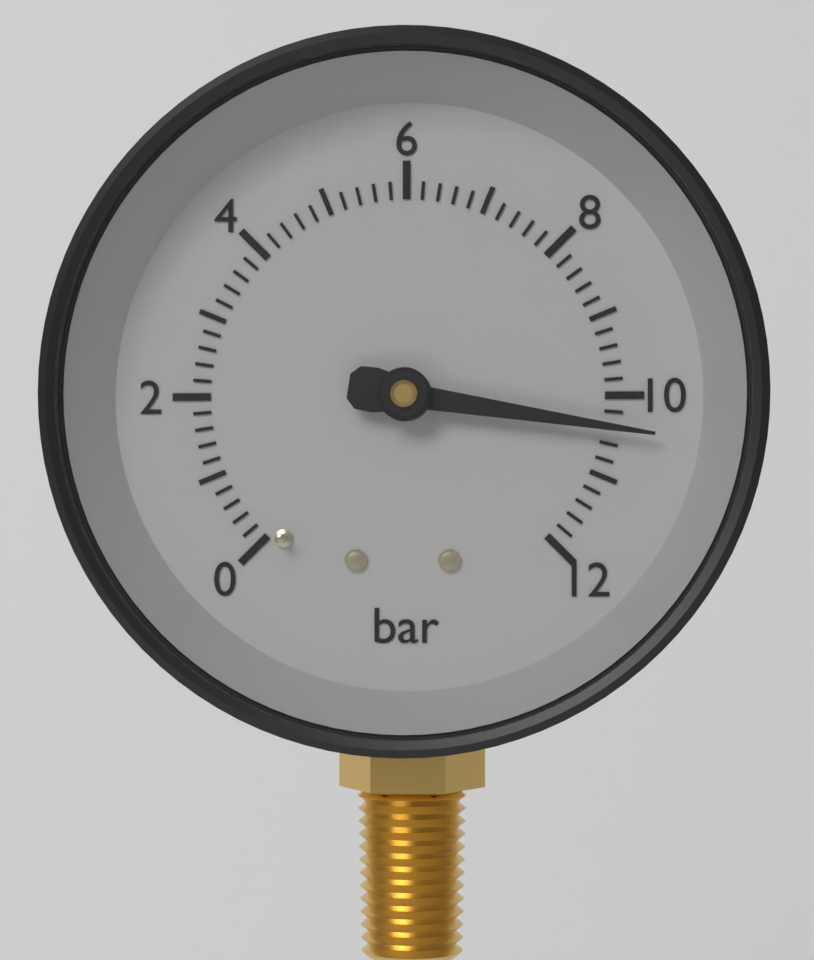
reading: 10.4 bar
